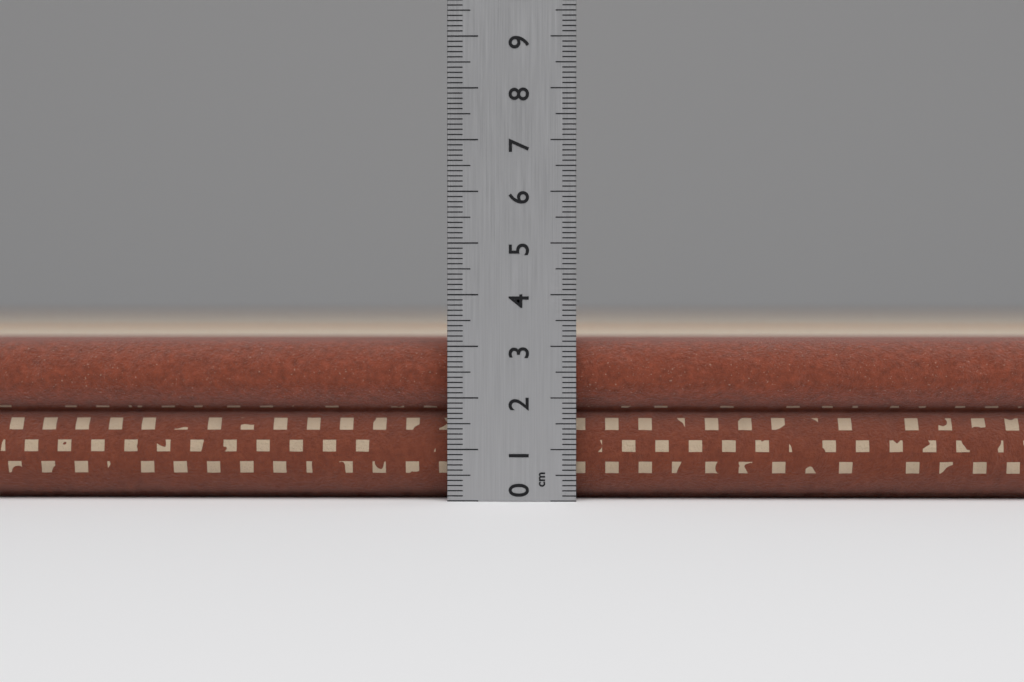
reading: 3.1 cm
